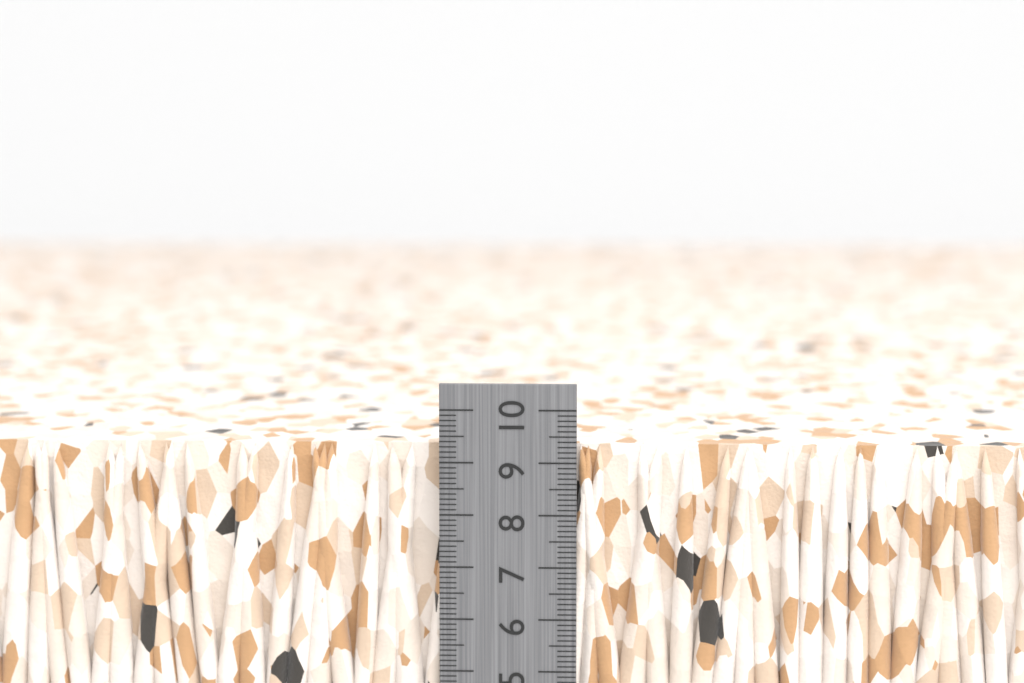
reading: 9.3 cm
